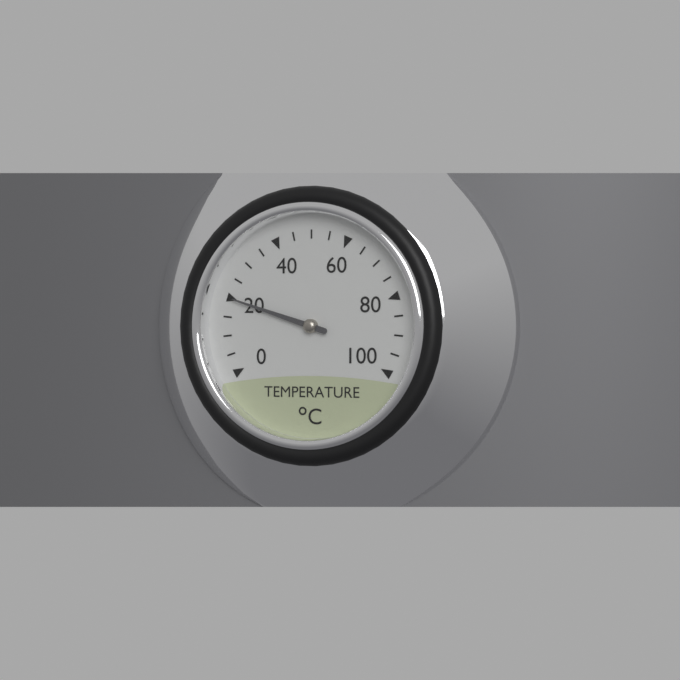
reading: 20 °C
